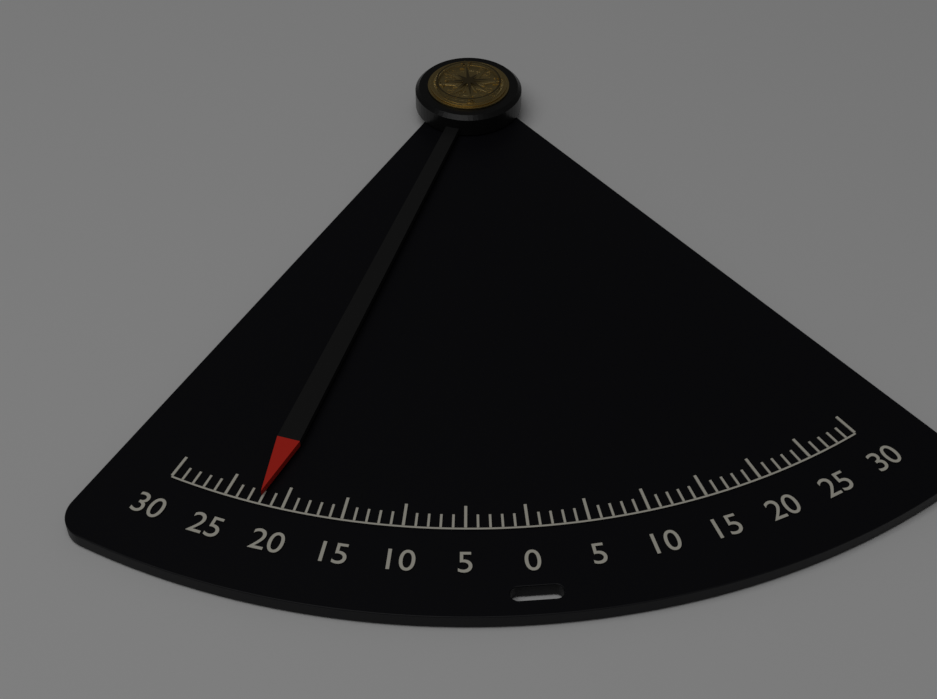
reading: -22 (no unit)
